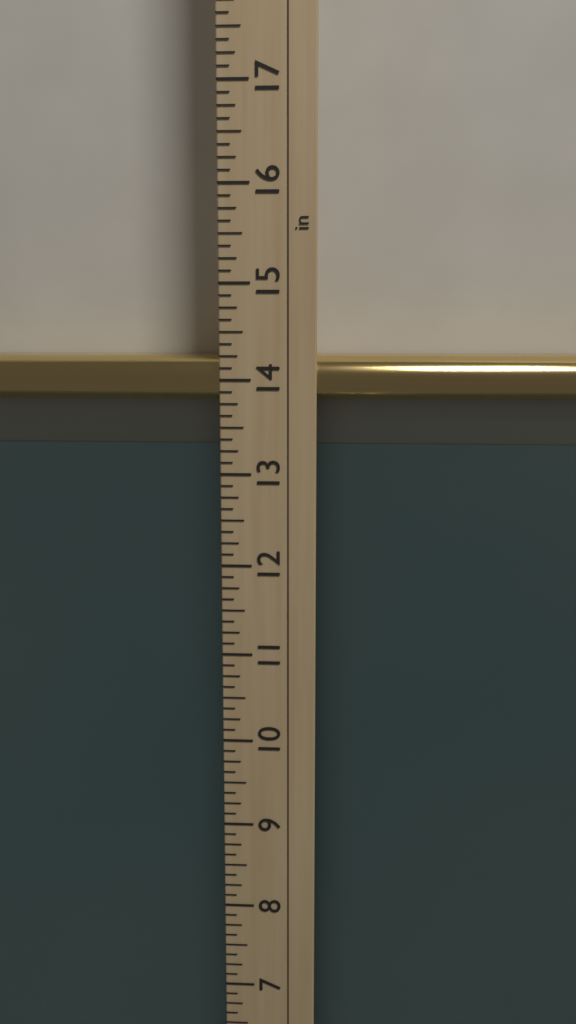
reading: 14.250 in
